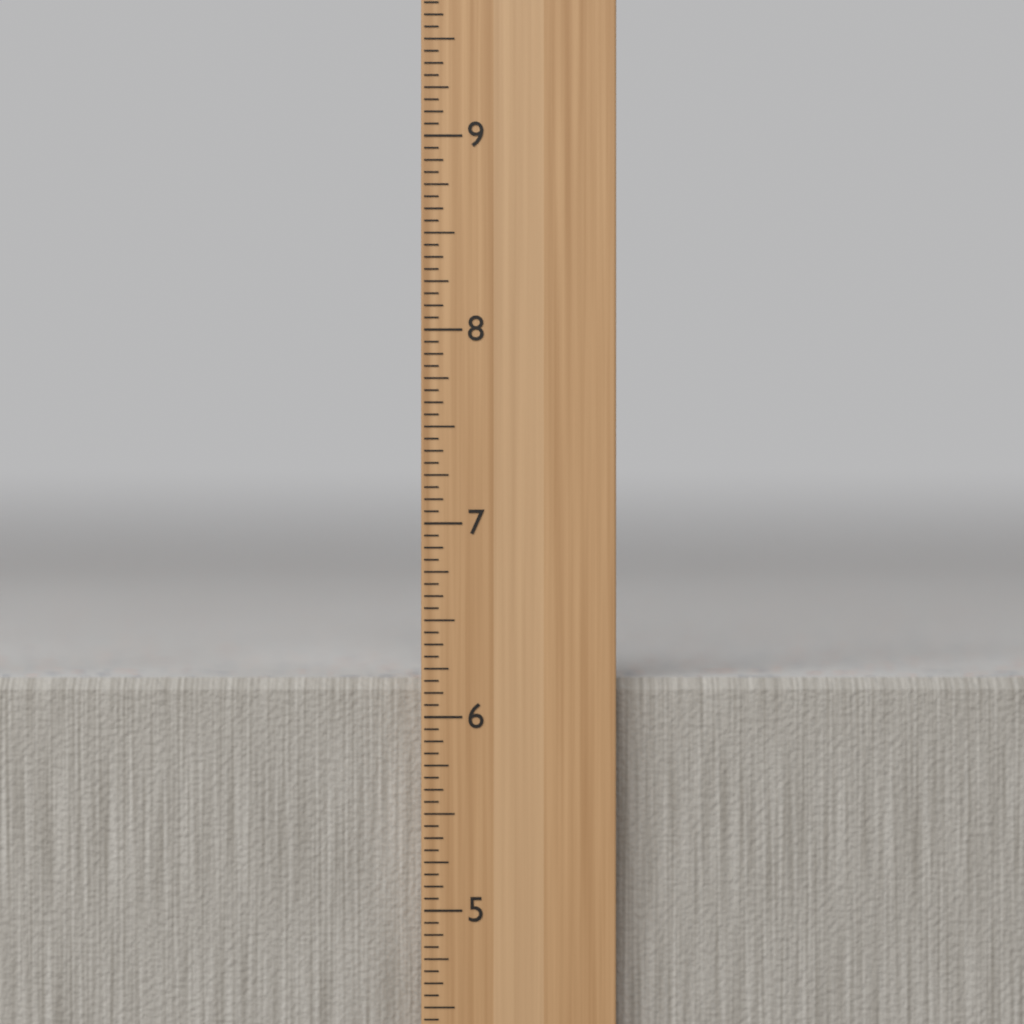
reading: 6.1875 in
